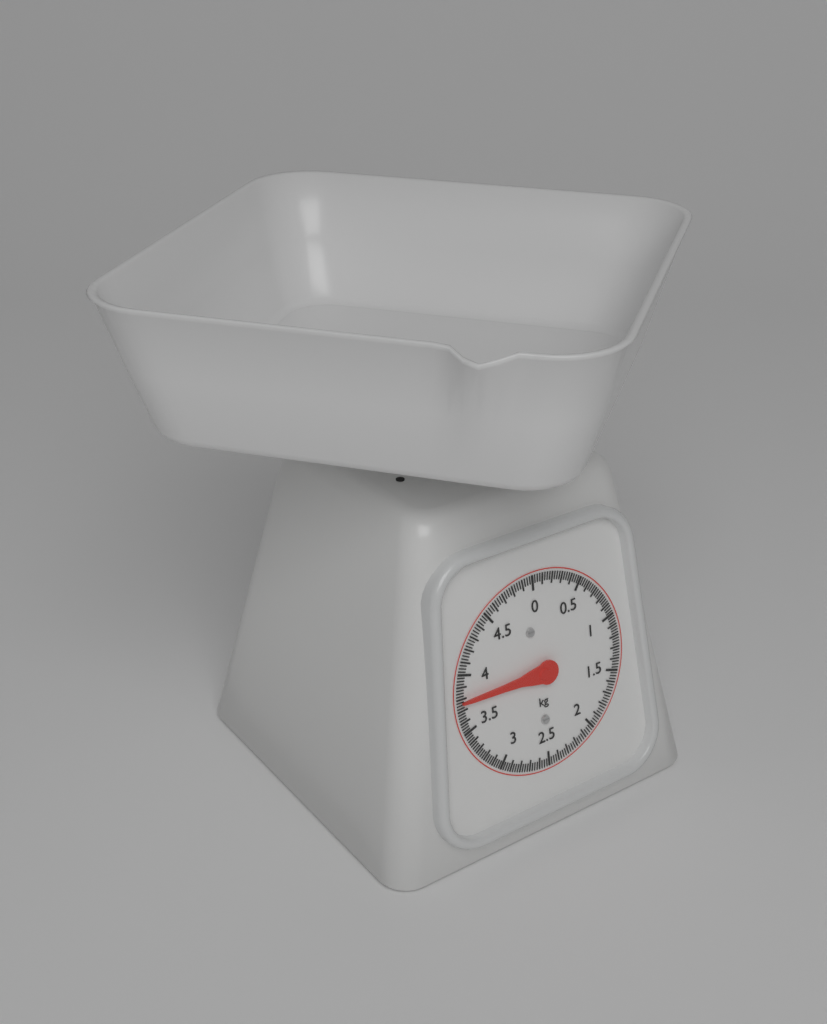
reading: 3.775 kg
